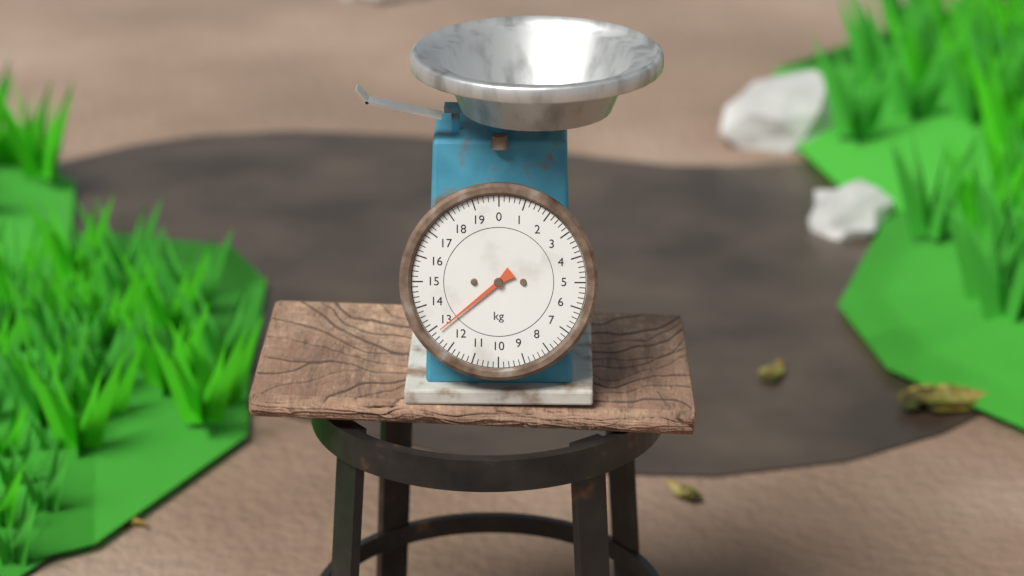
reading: 12.8 kg
